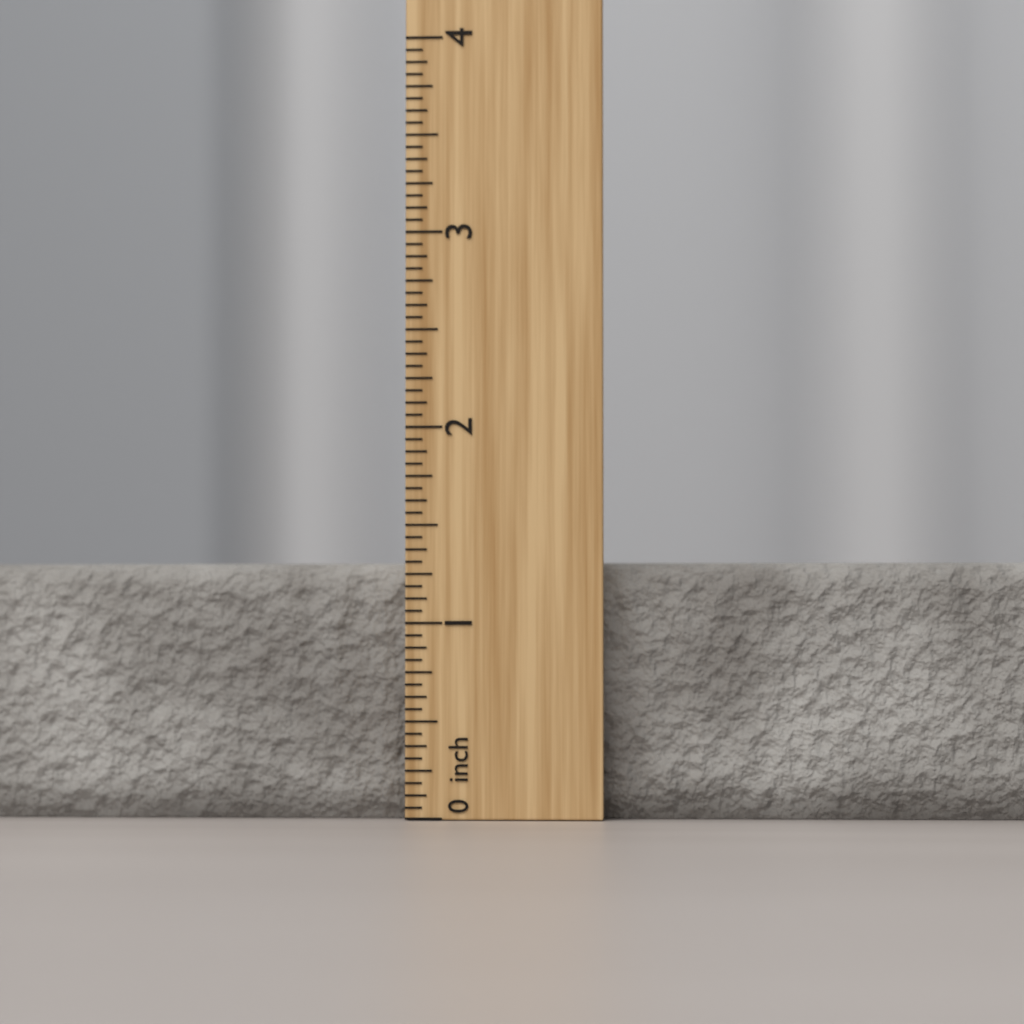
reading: 1.3125 inch
